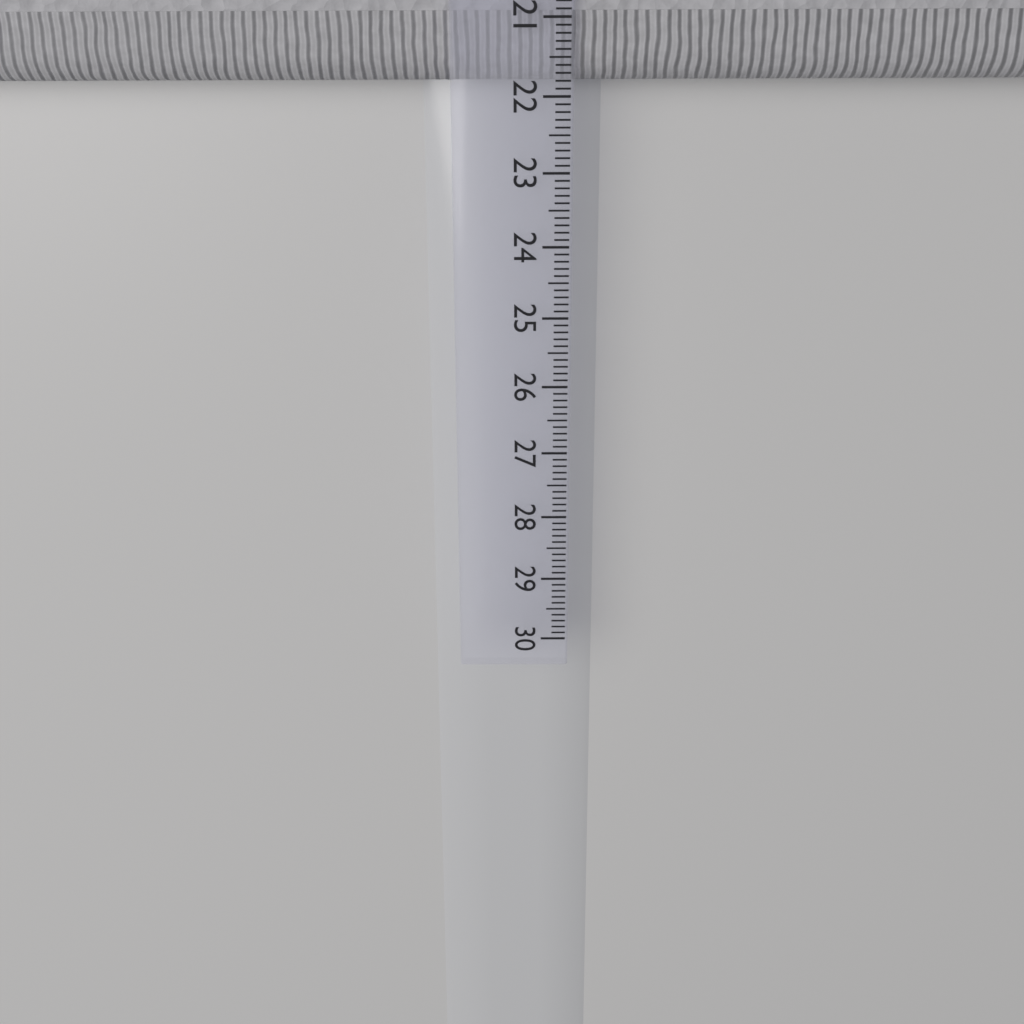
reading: 21.9 cm
